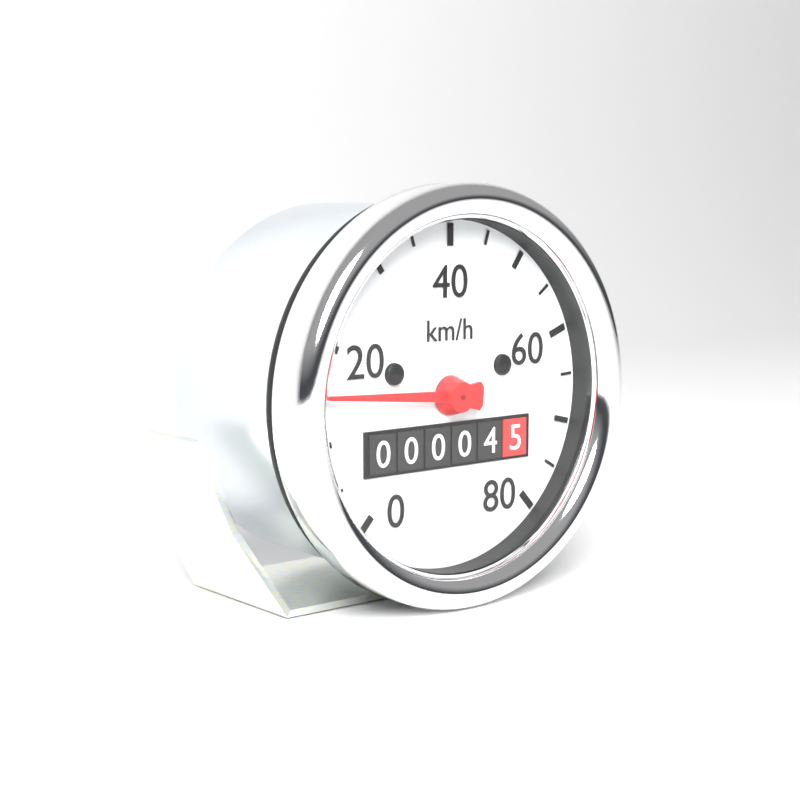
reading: 15 km/h
